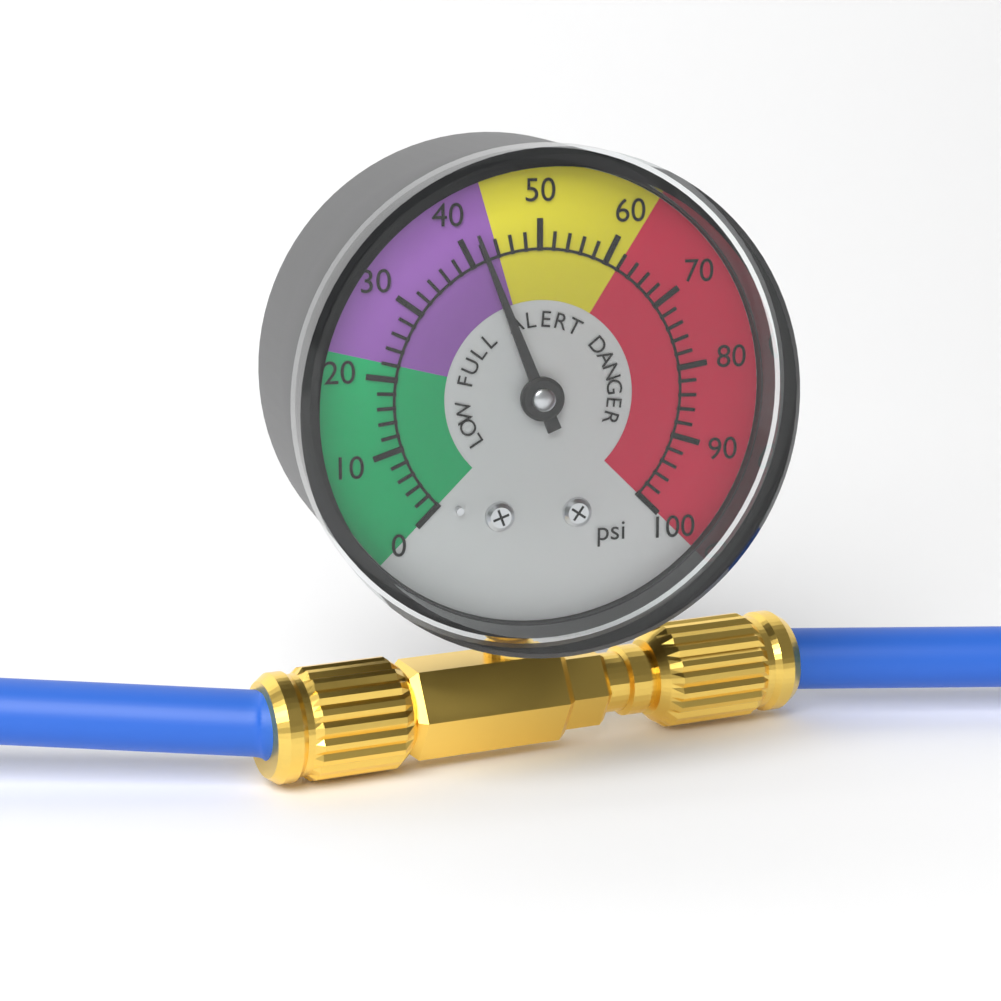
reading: 42 psi
